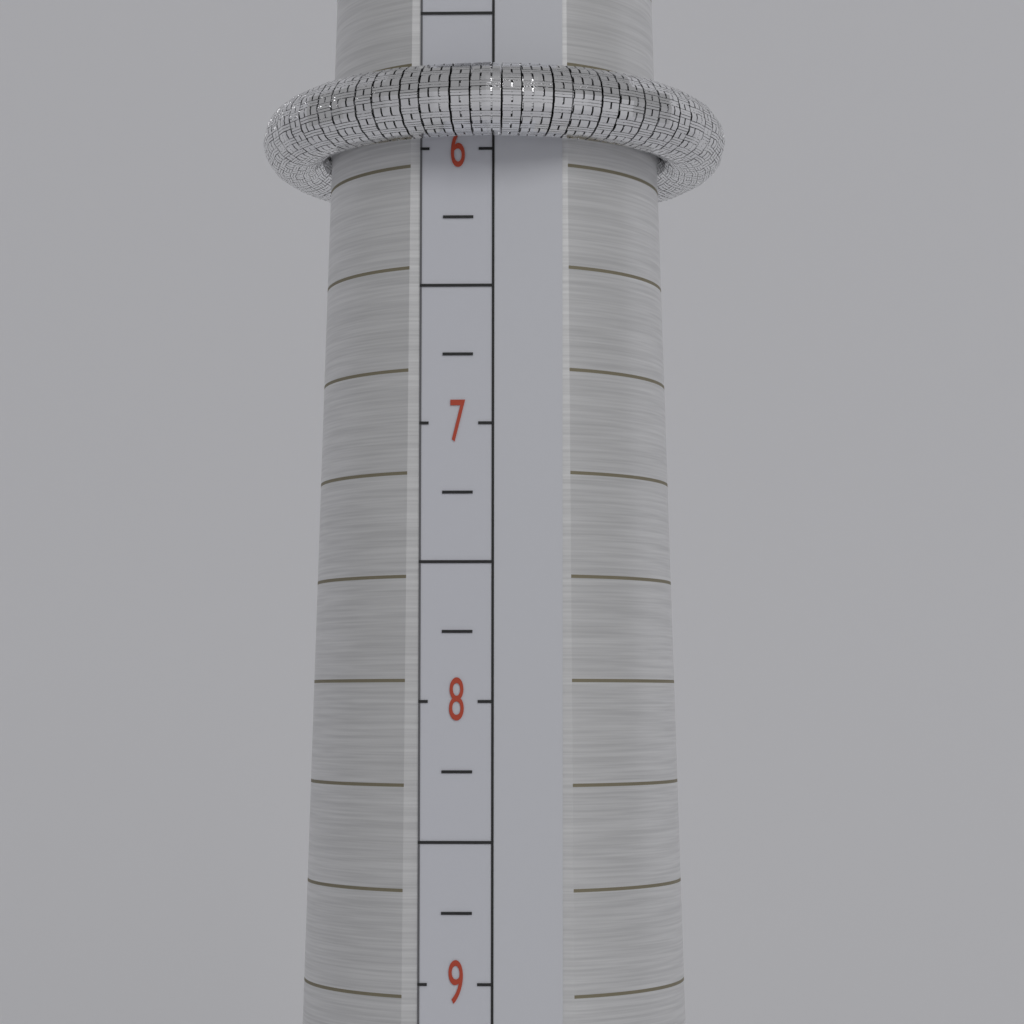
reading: 6.00 (no unit)
